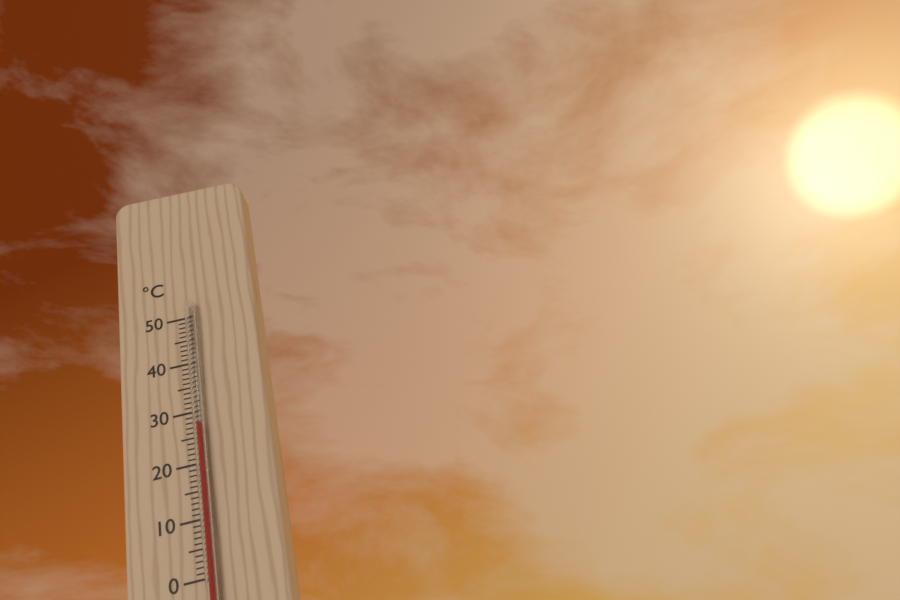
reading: 27 °C
